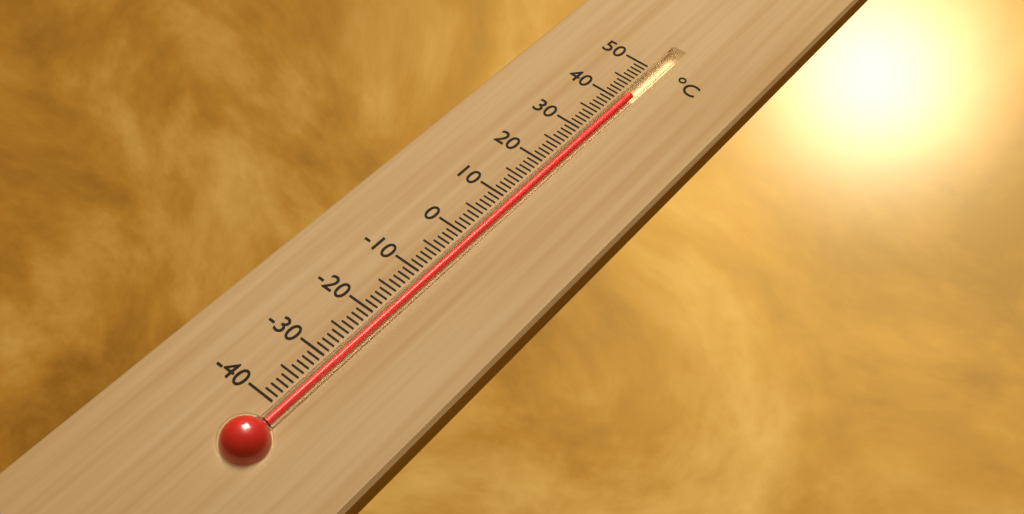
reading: 42 °C
